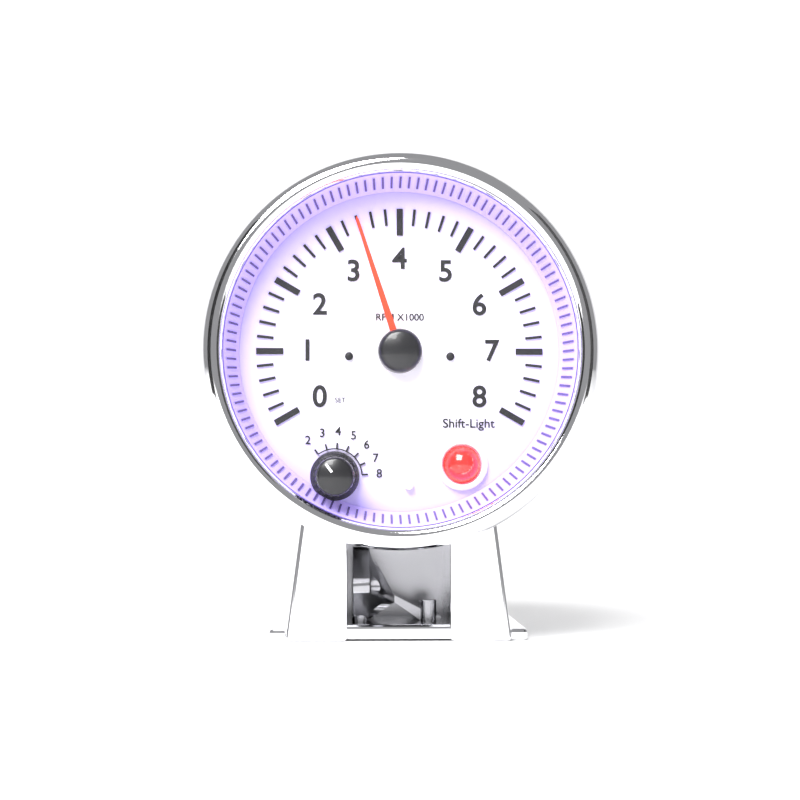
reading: 3.4 RPM x1000
